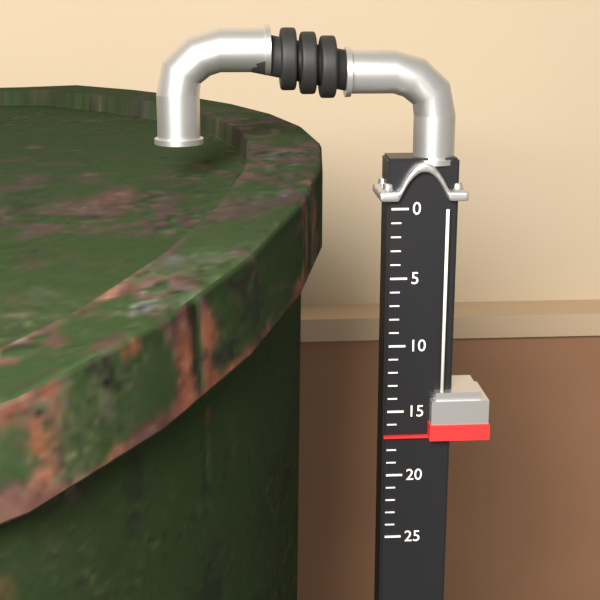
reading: 17 (no unit)
